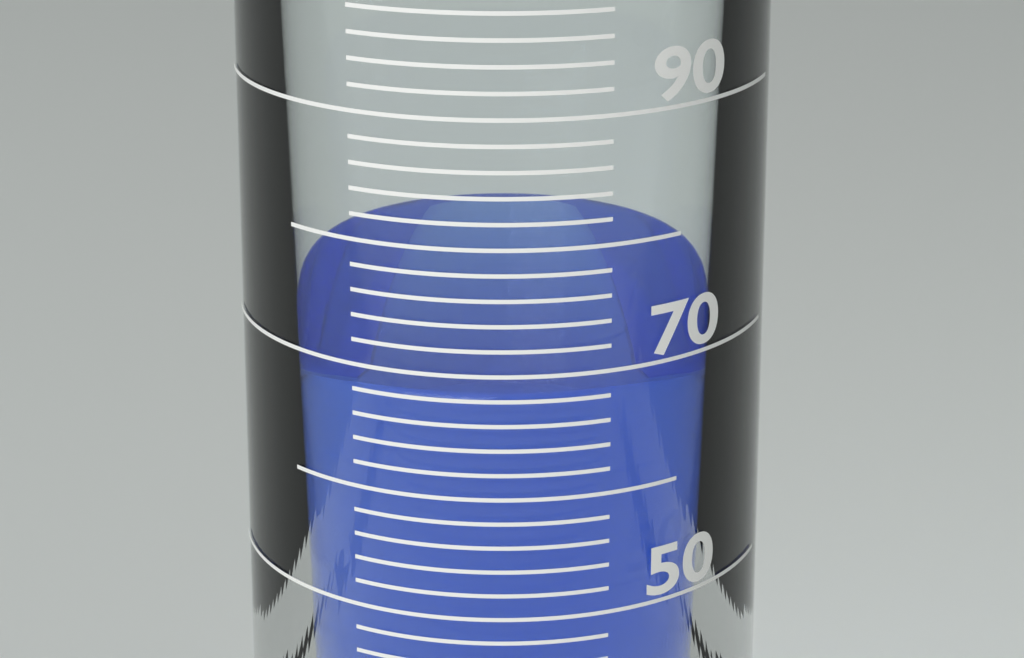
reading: 68 ml
